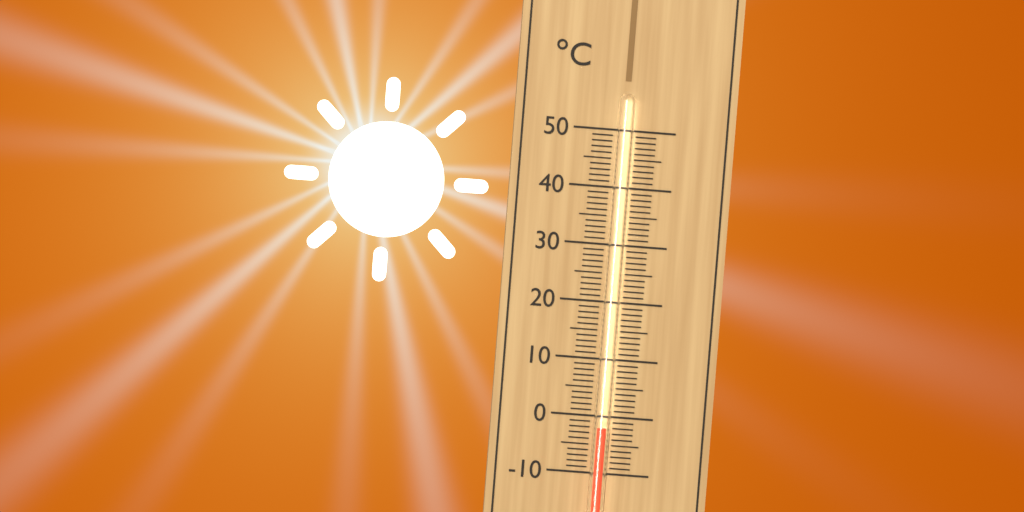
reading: -2 °C
